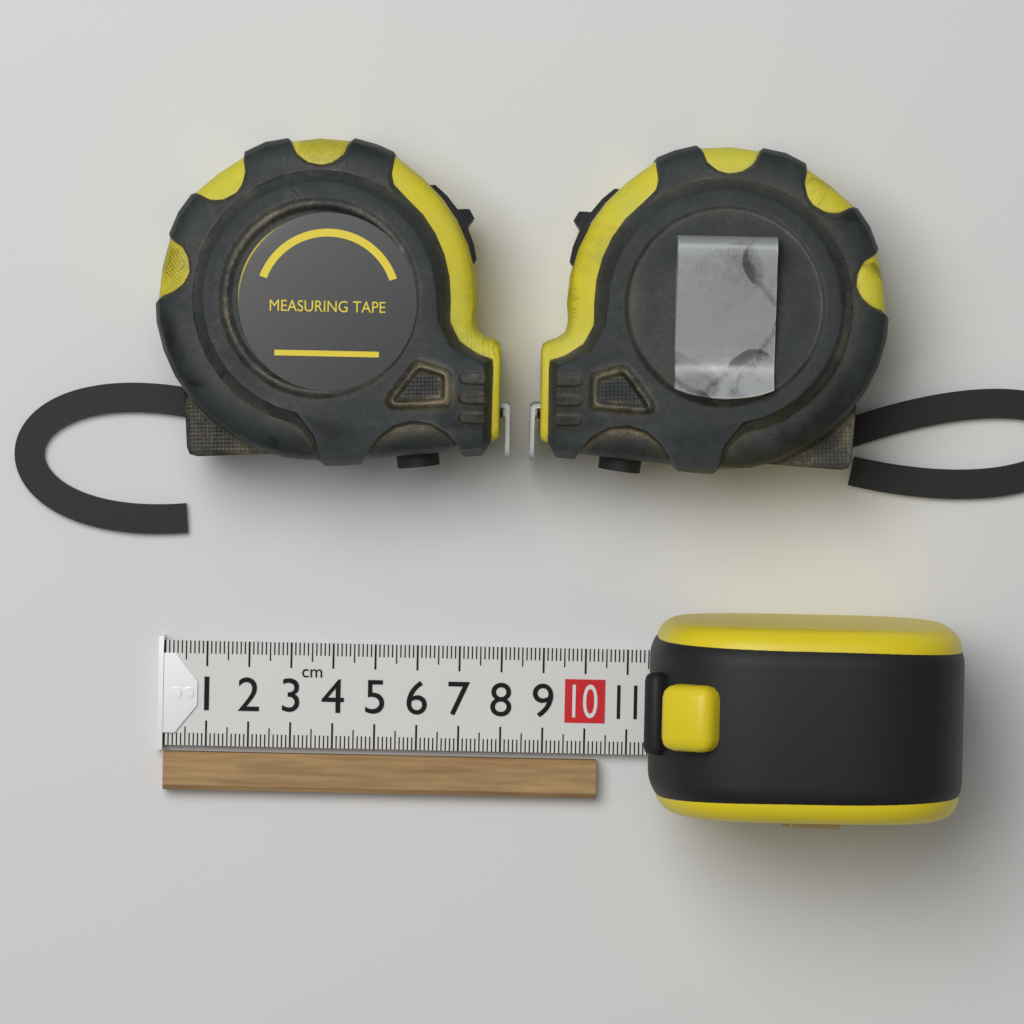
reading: 10.3 cm
